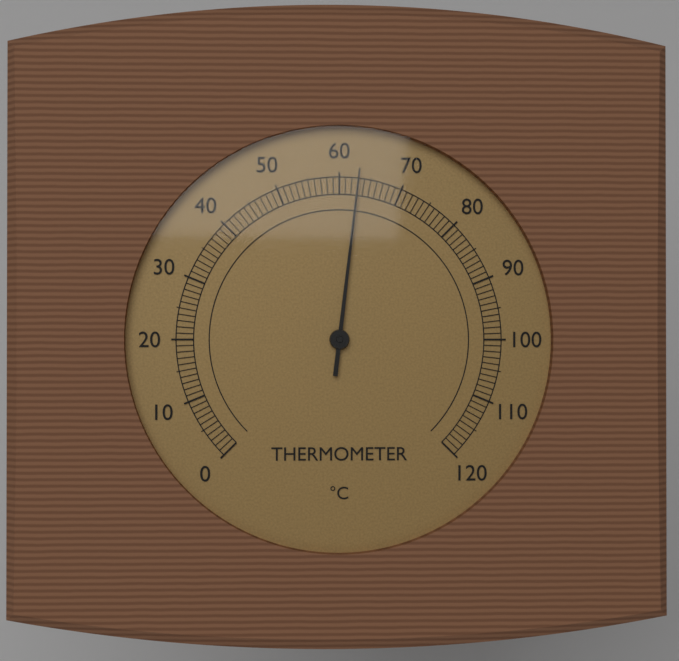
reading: 63 °C
